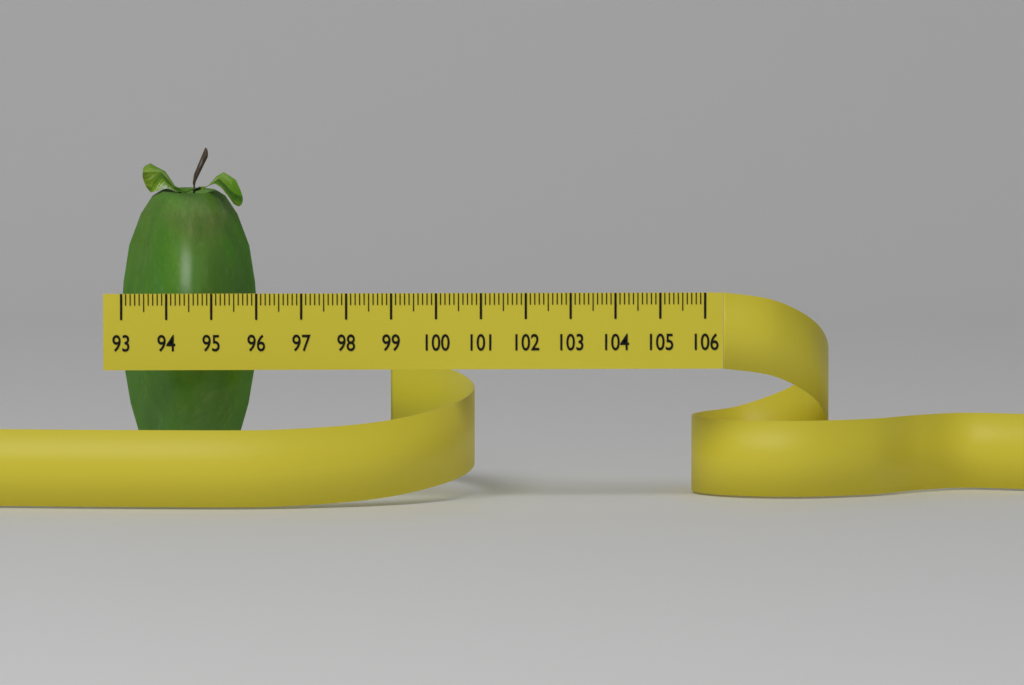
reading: 96.1 (no unit)
